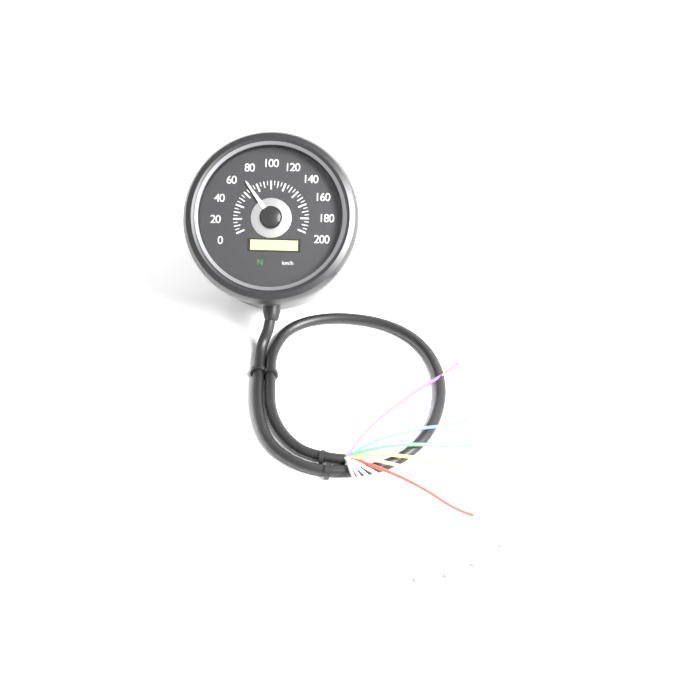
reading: 70 km/h
